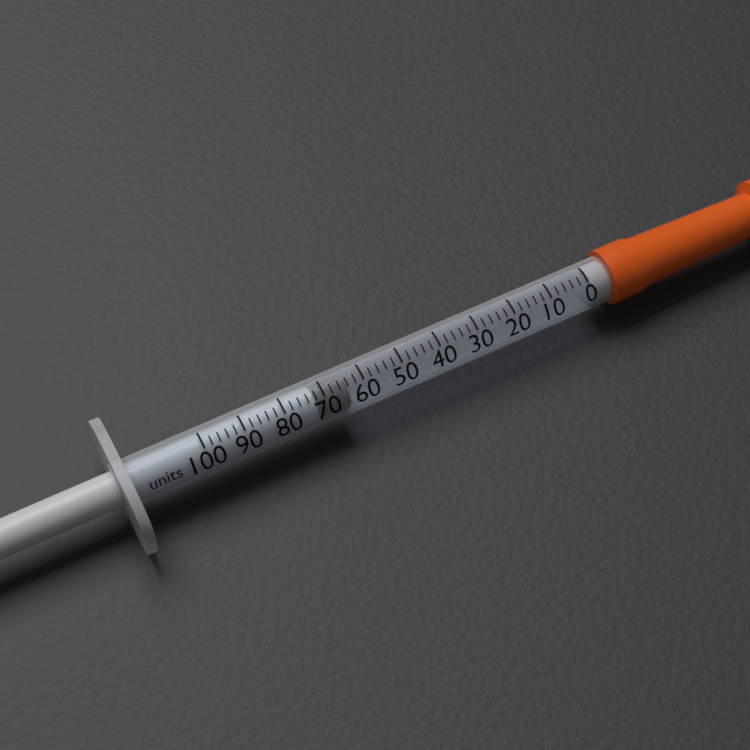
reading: 64 units
